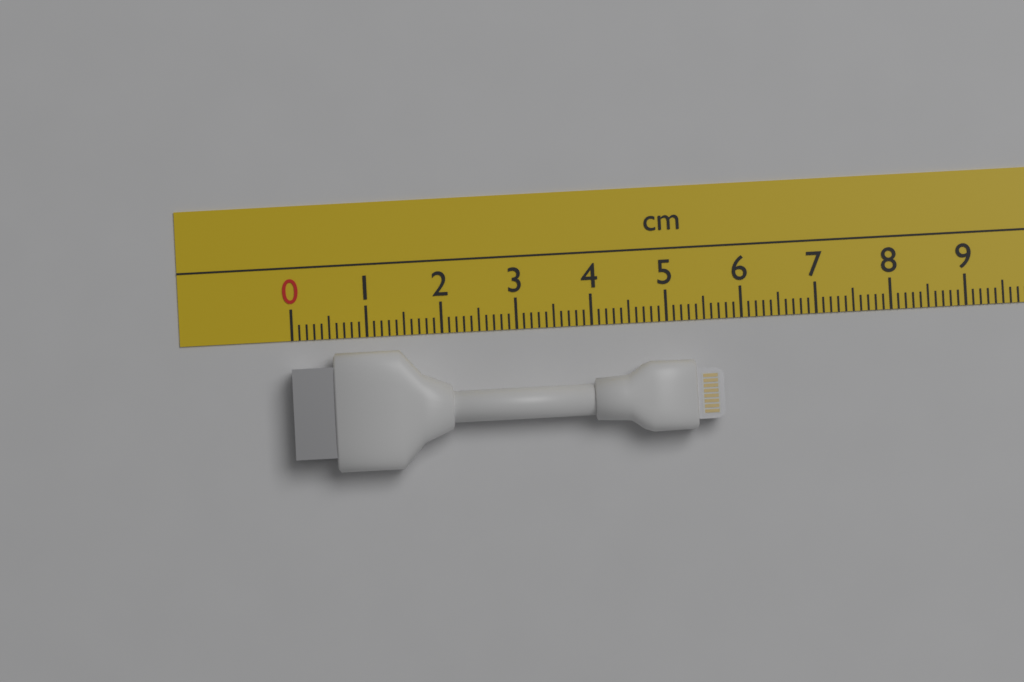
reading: 5.7 cm
